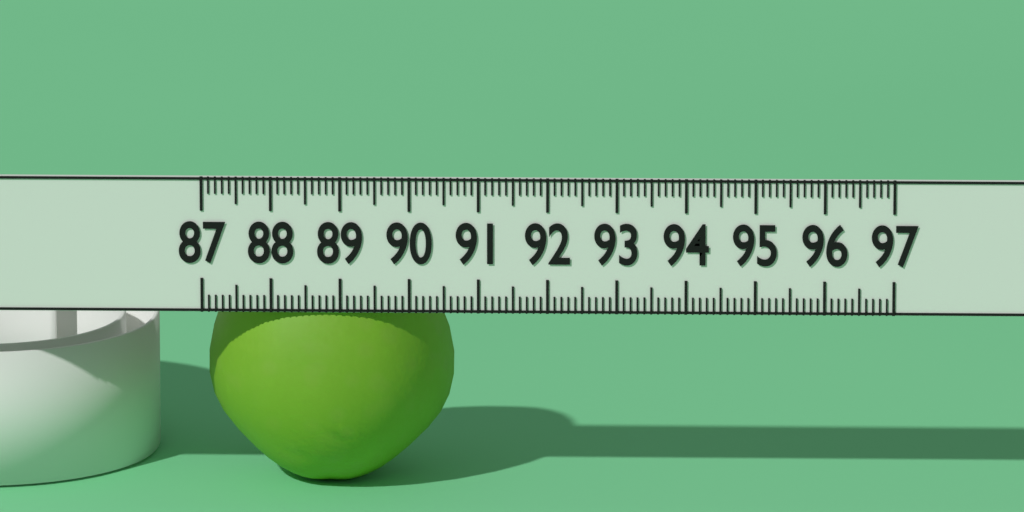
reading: 90.6 (no unit)
